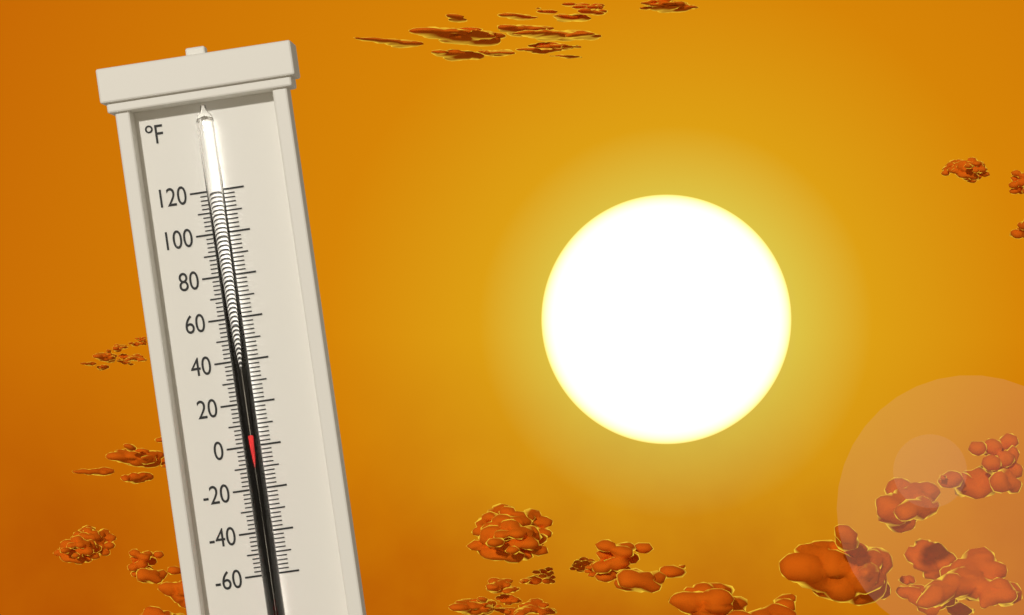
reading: 6 °F
